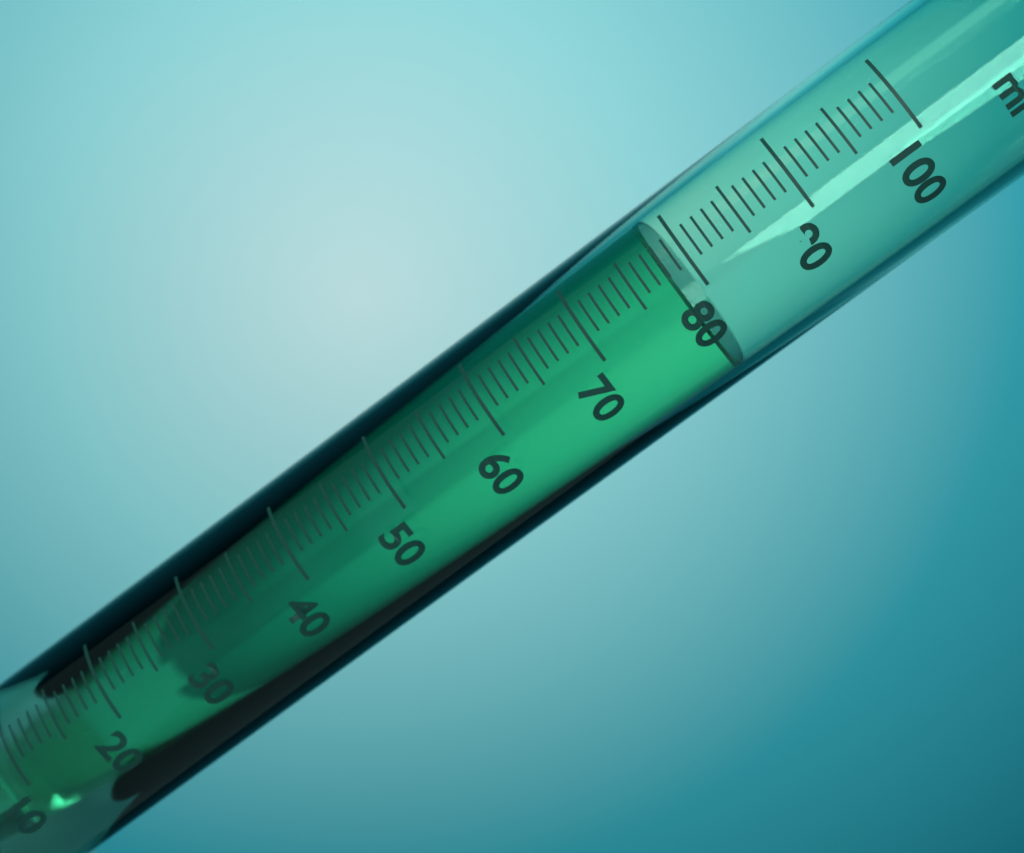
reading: 78 ml
